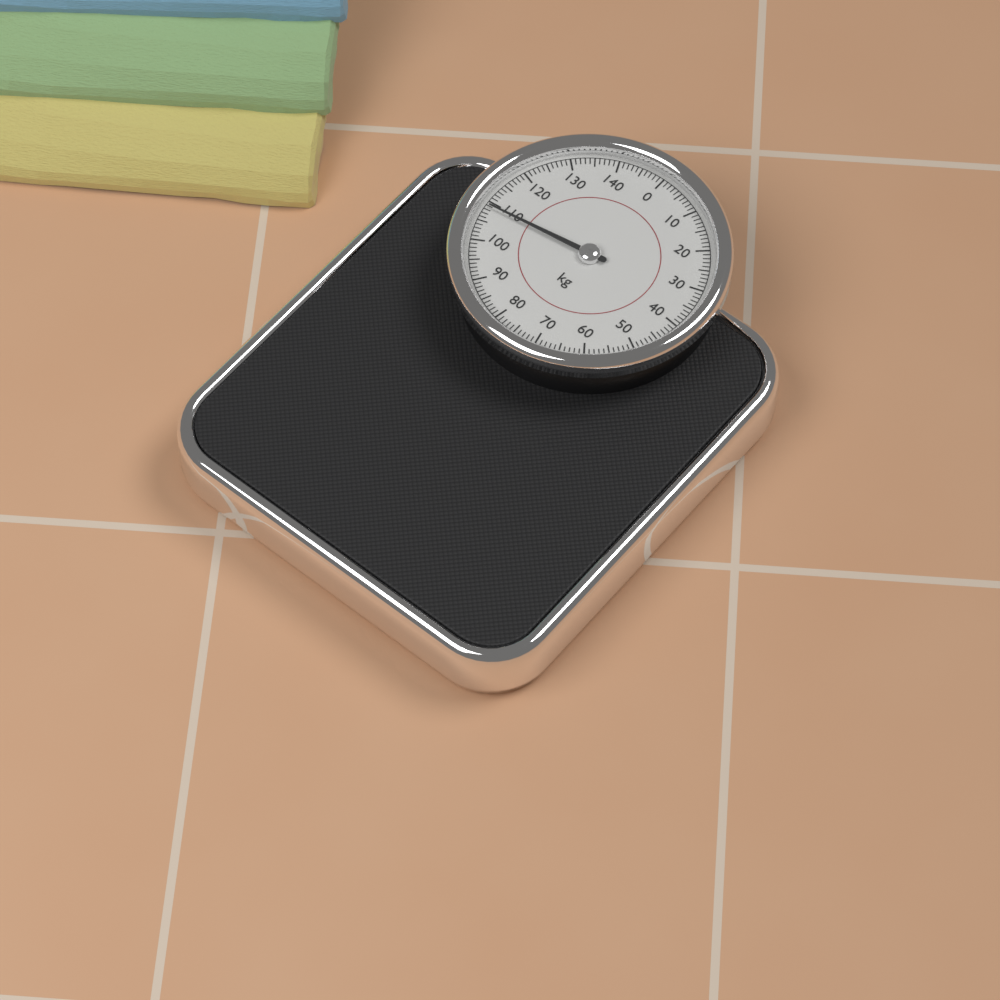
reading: 109 kg
